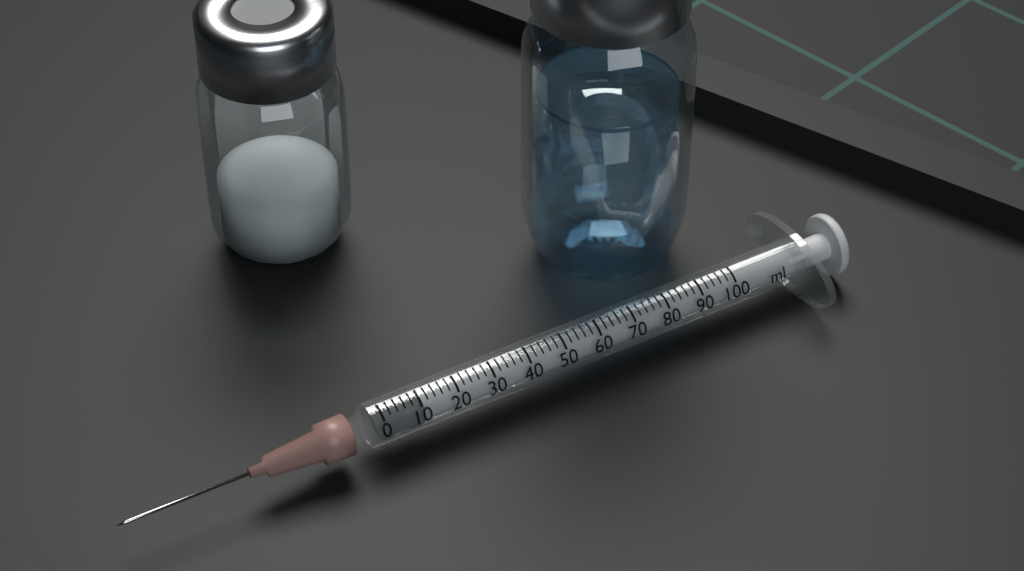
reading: 0 ml
